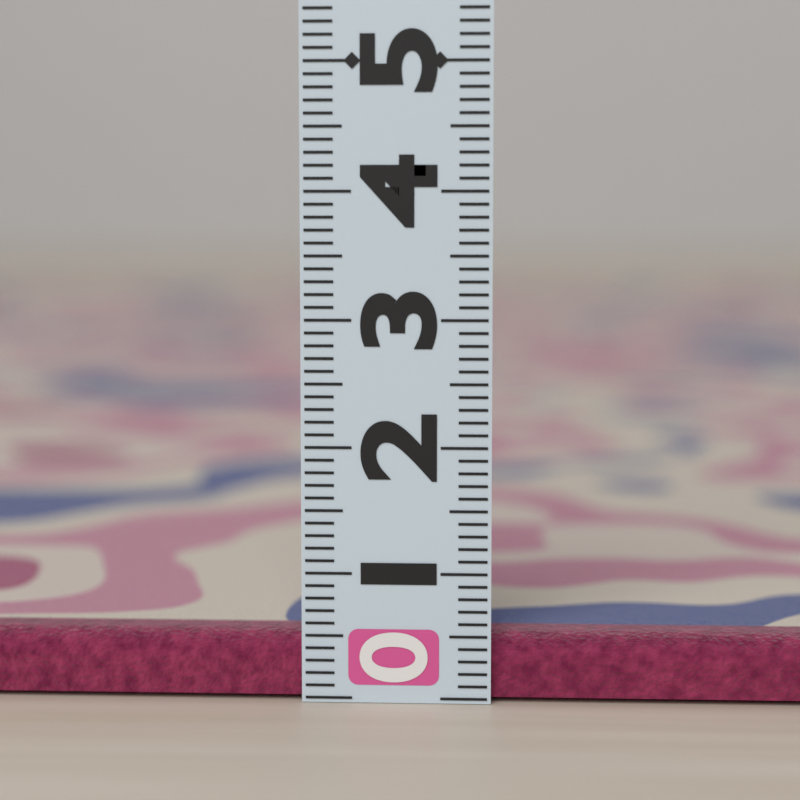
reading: 0.5 (no unit)
